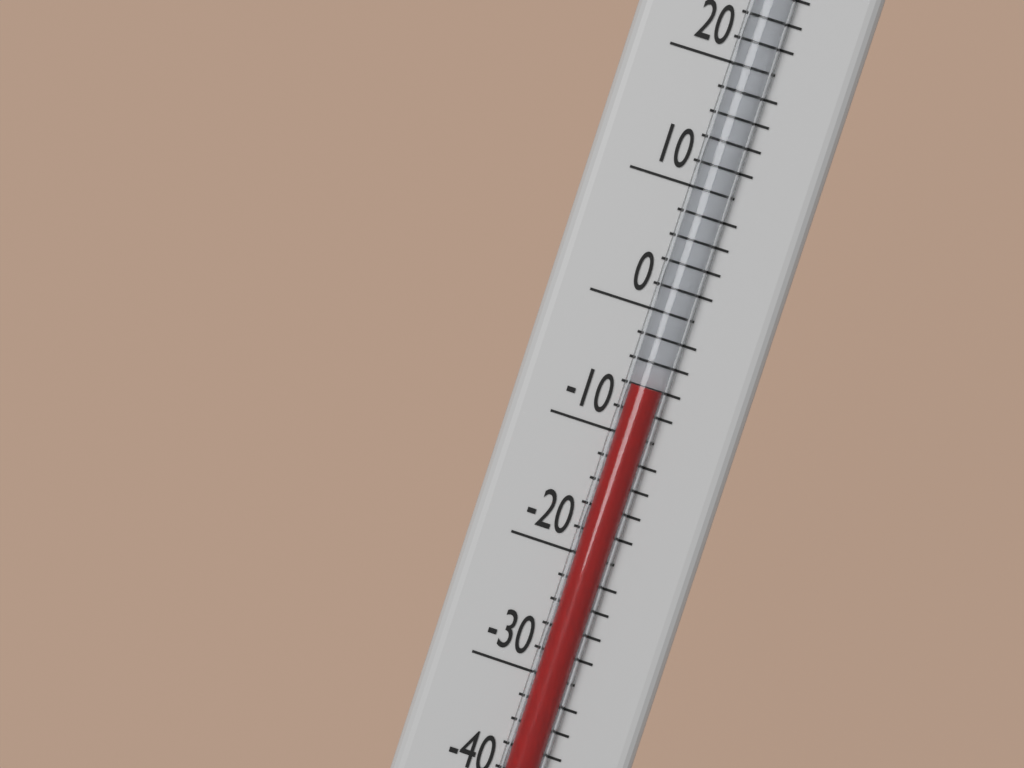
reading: -6 °F
